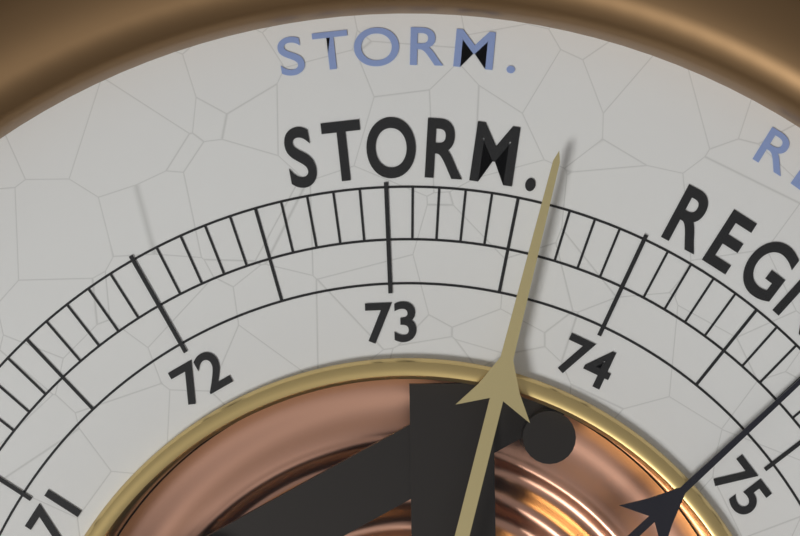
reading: 73.6 (no unit)
